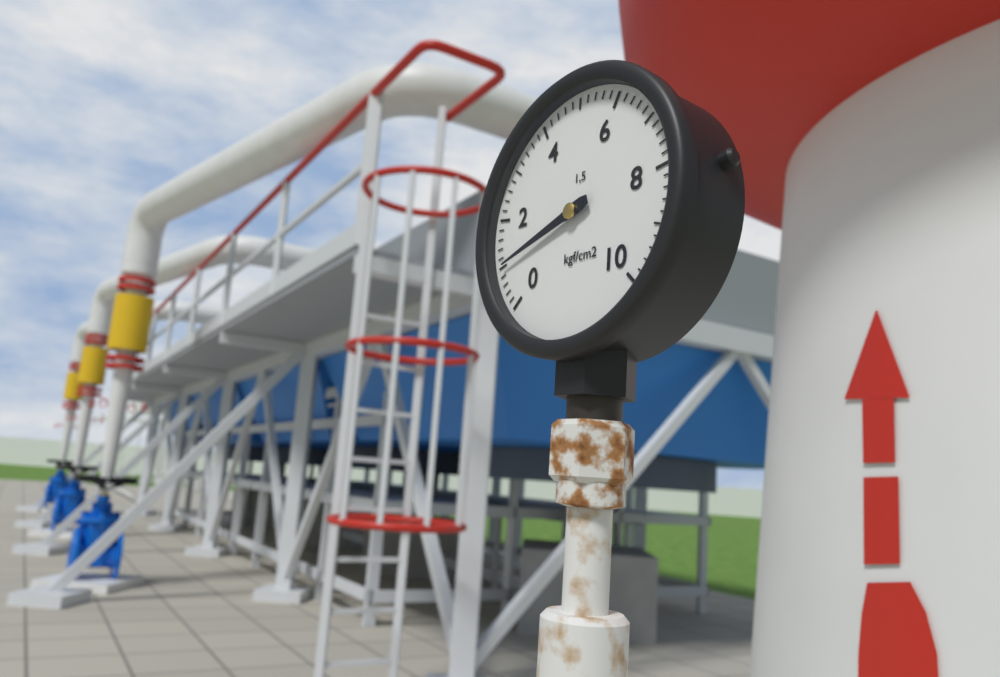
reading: 1.0 kgf/cm²
